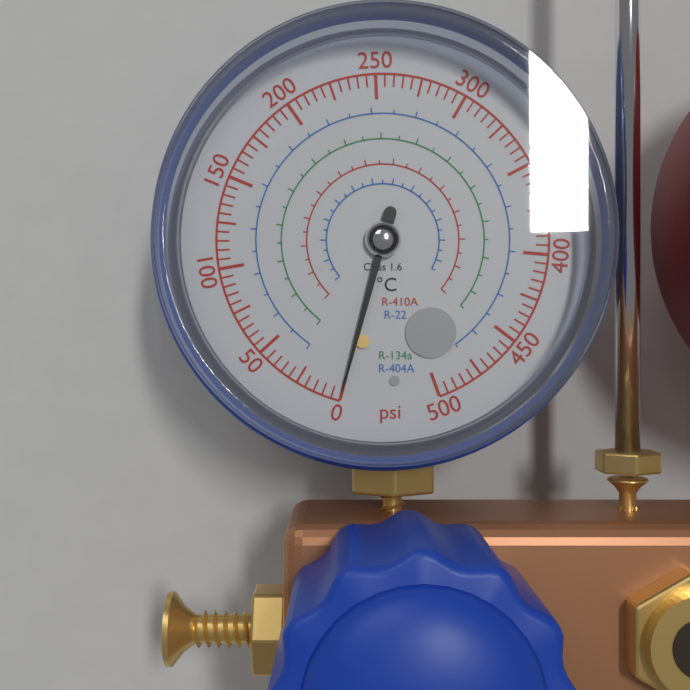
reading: 0 psi
